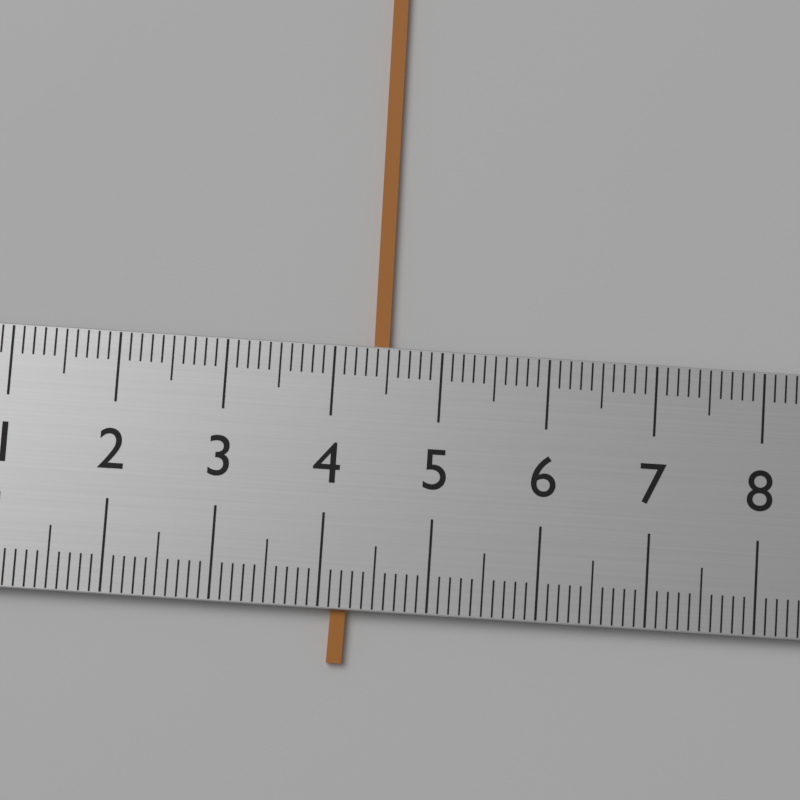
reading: 4.5 (no unit)
